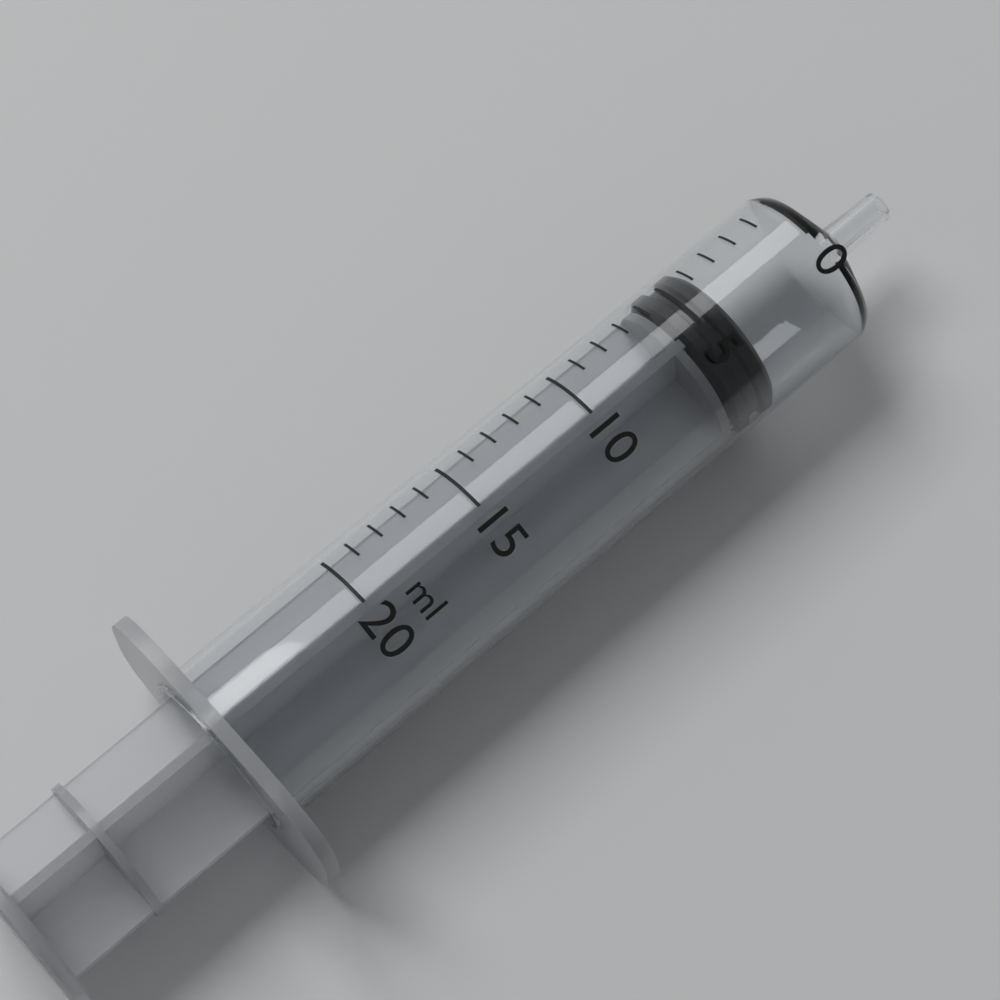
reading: 4 ml
